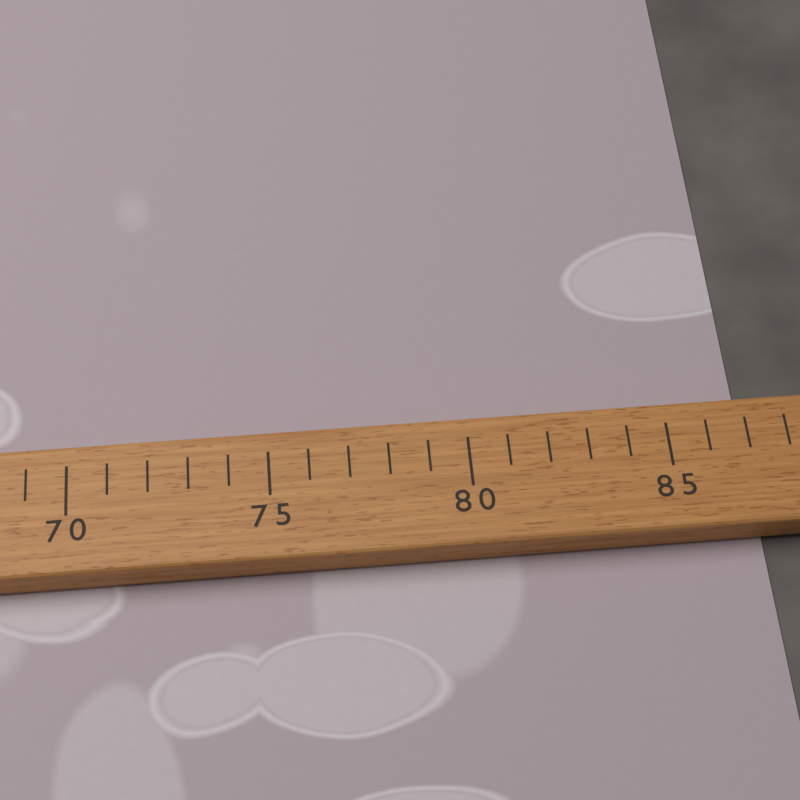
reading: 87 (no unit)
